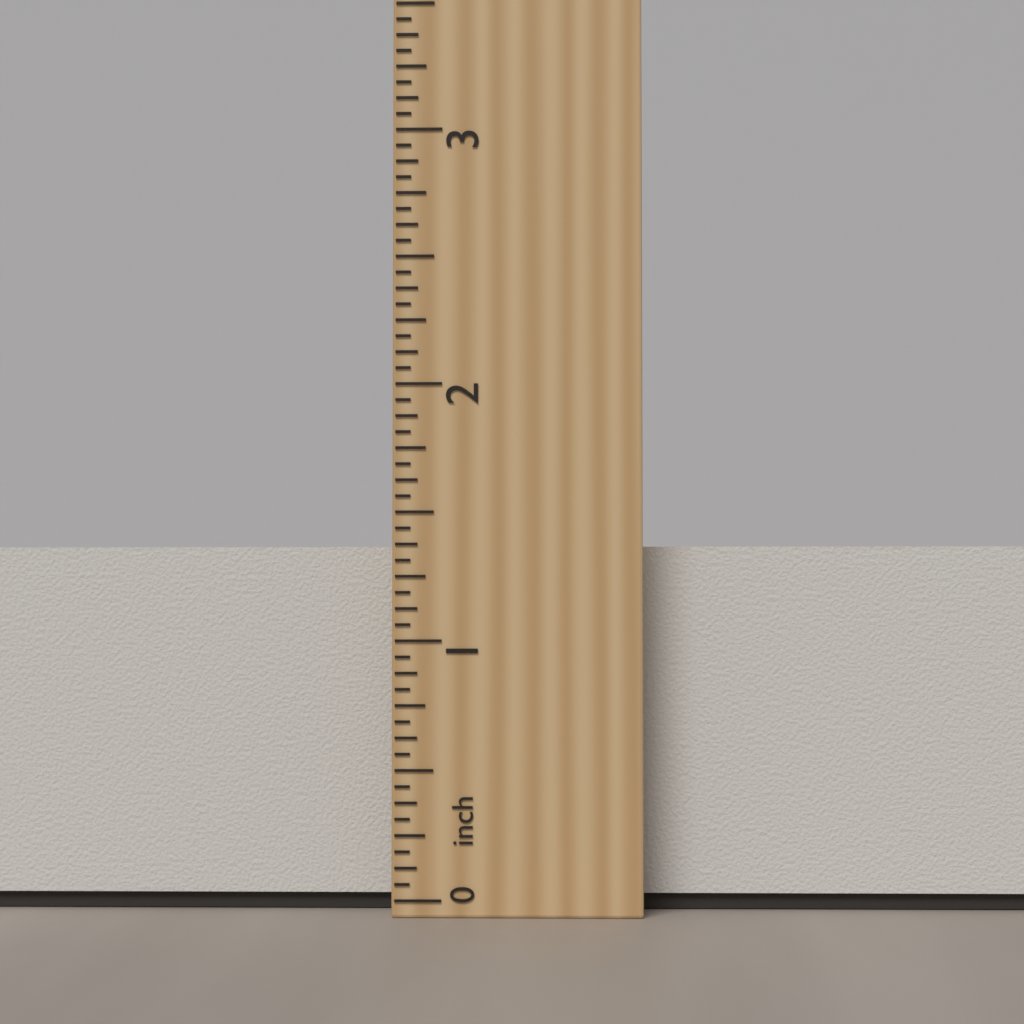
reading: 1.3750 inch
